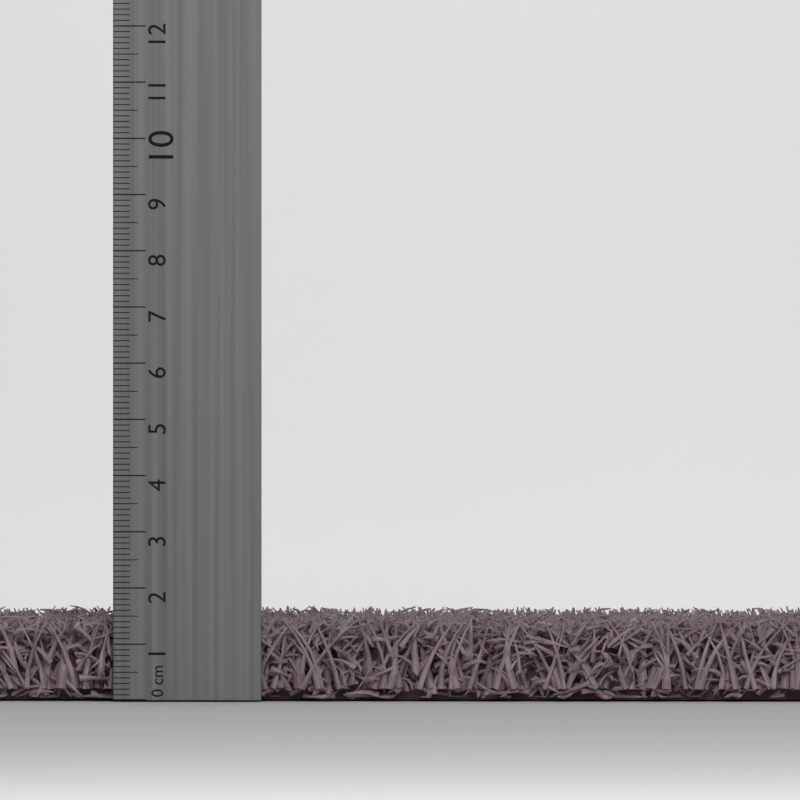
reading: 1.5 cm
